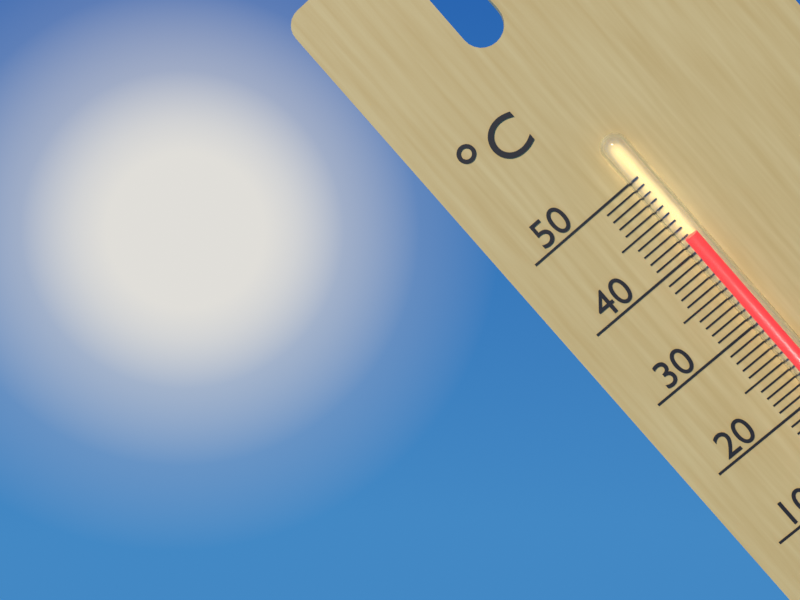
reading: 42 °C
